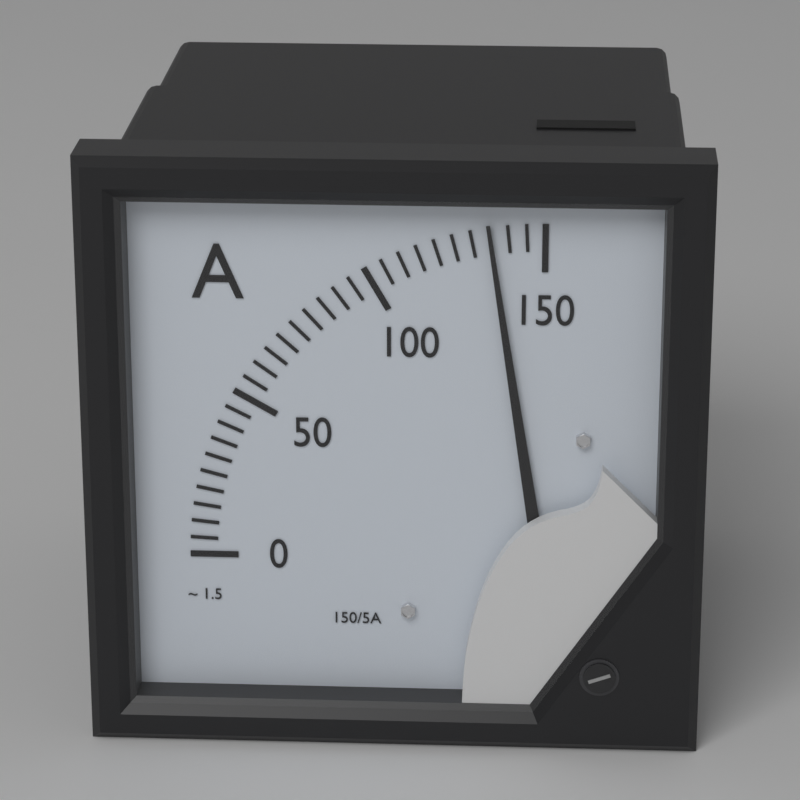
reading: 135 A
